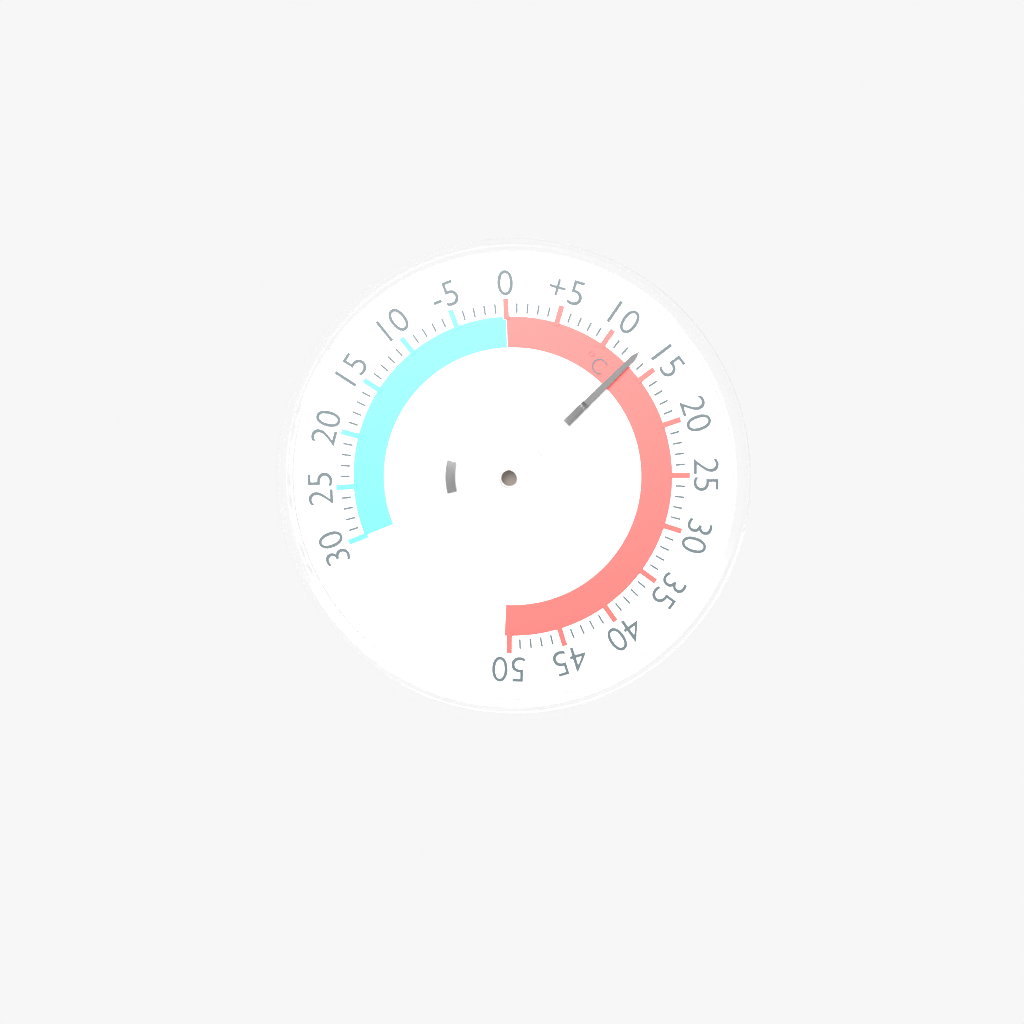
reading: 13 °C
